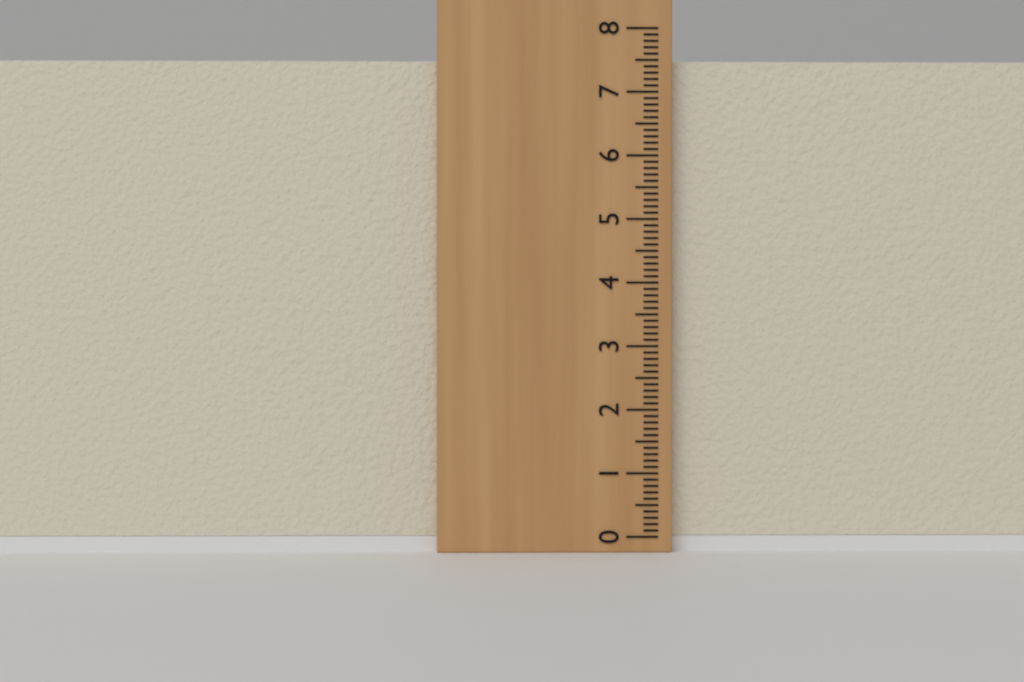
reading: 7.5 (no unit)
